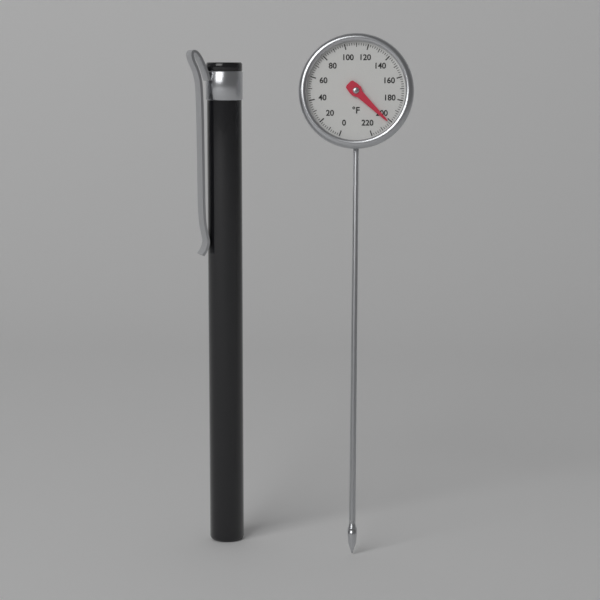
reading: 202 °F
